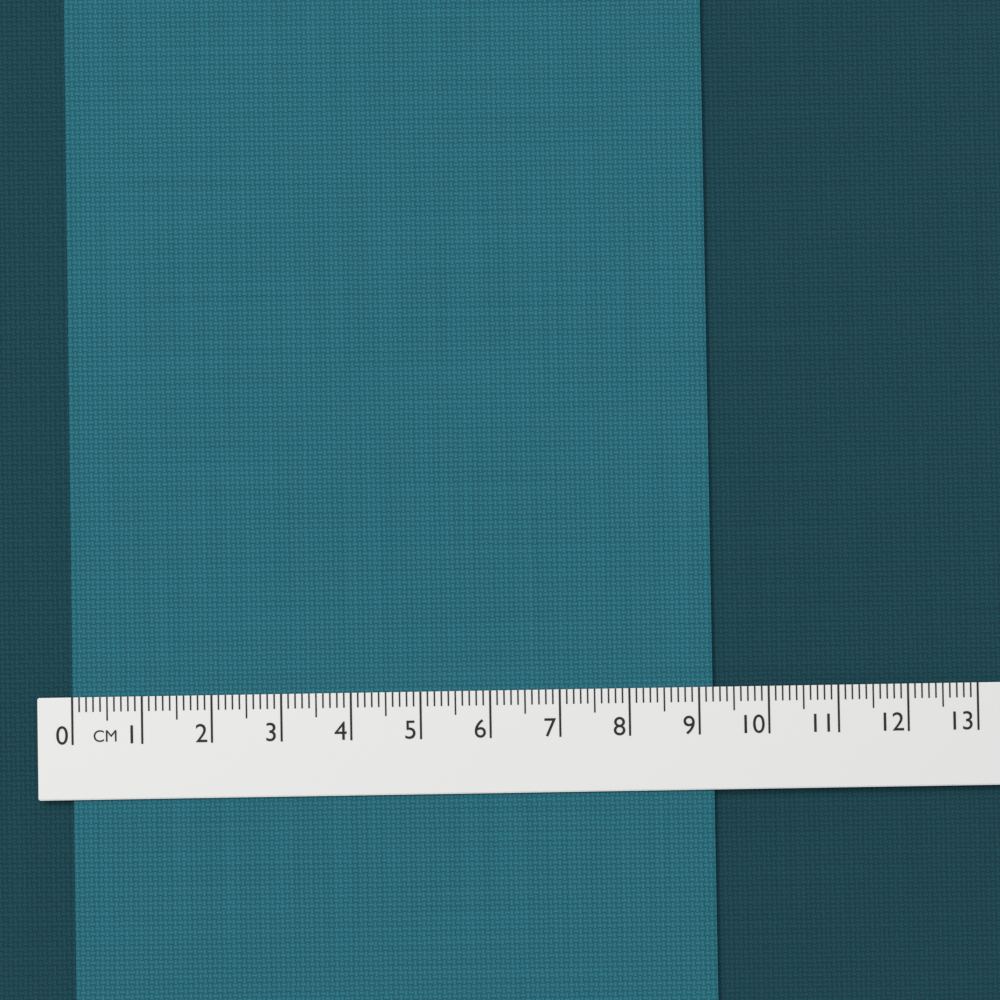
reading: 9.2 cm
